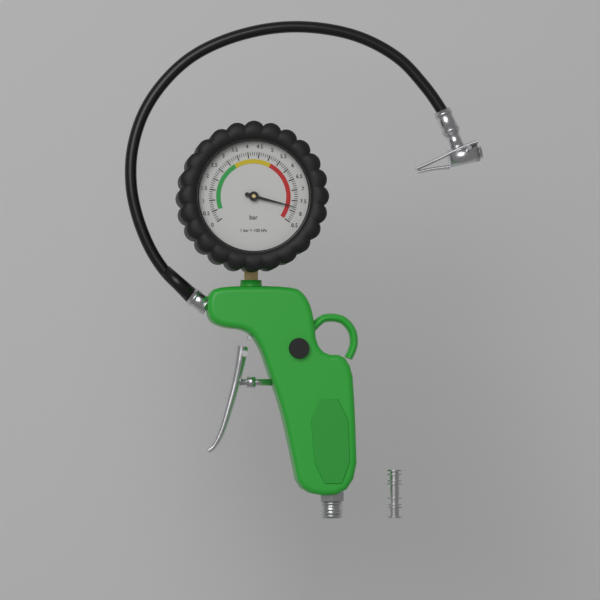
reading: 7.8 bar
